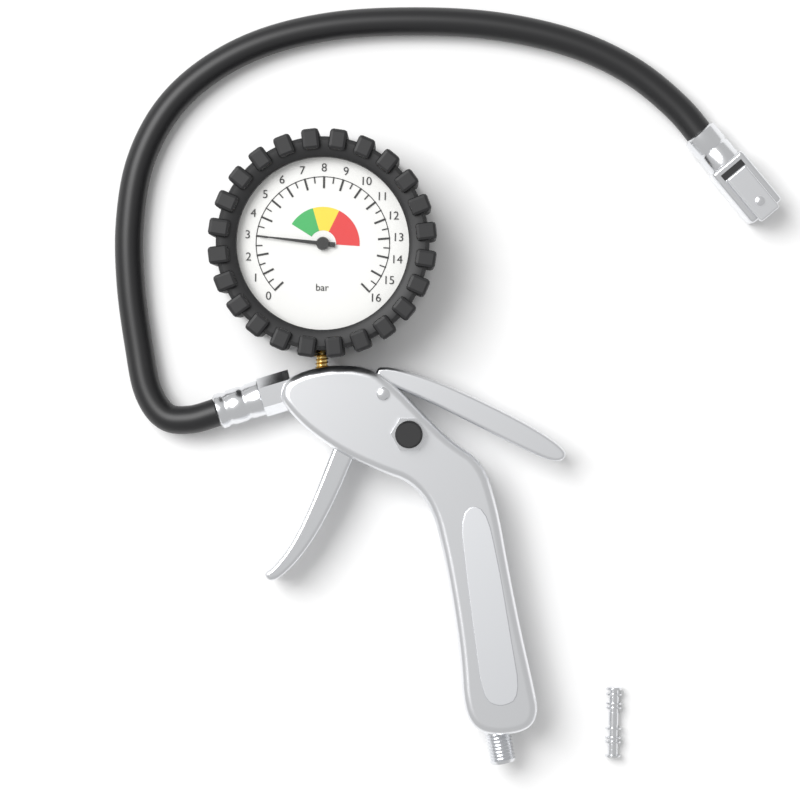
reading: 3.0 bar
